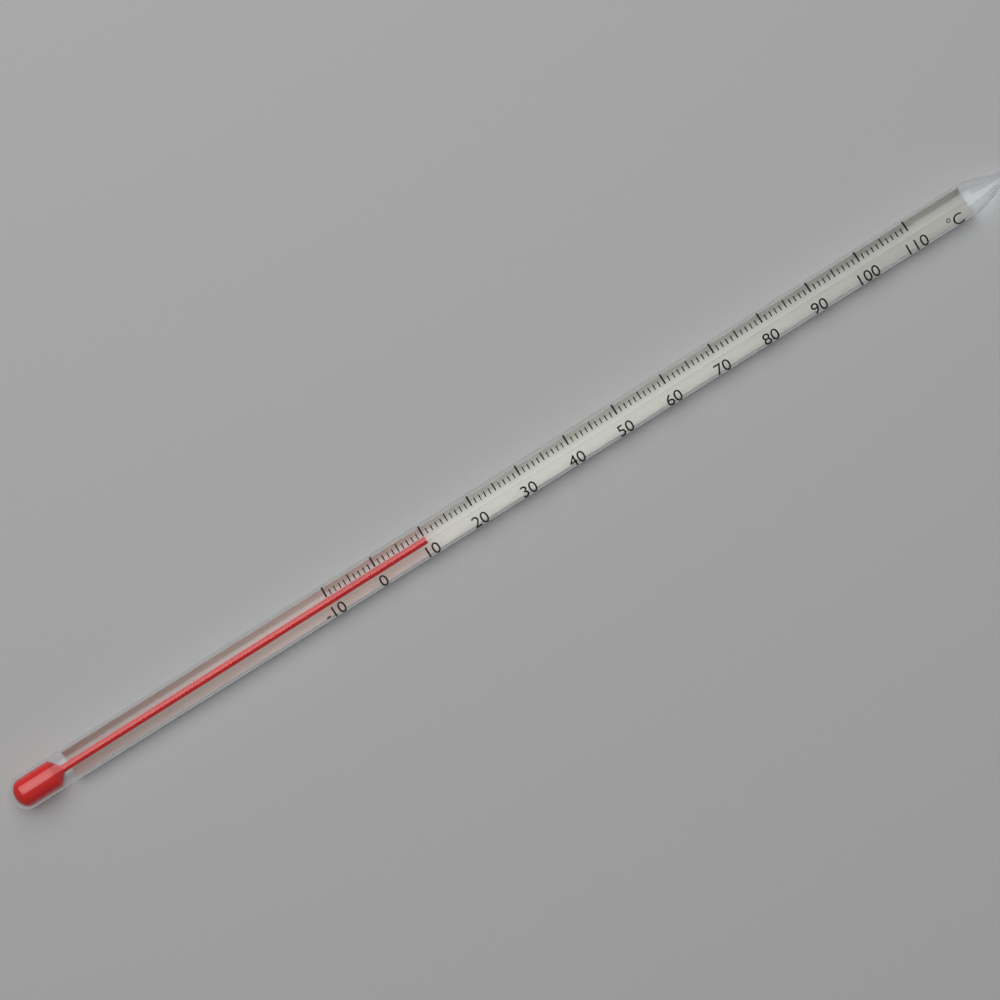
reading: 10 °C
